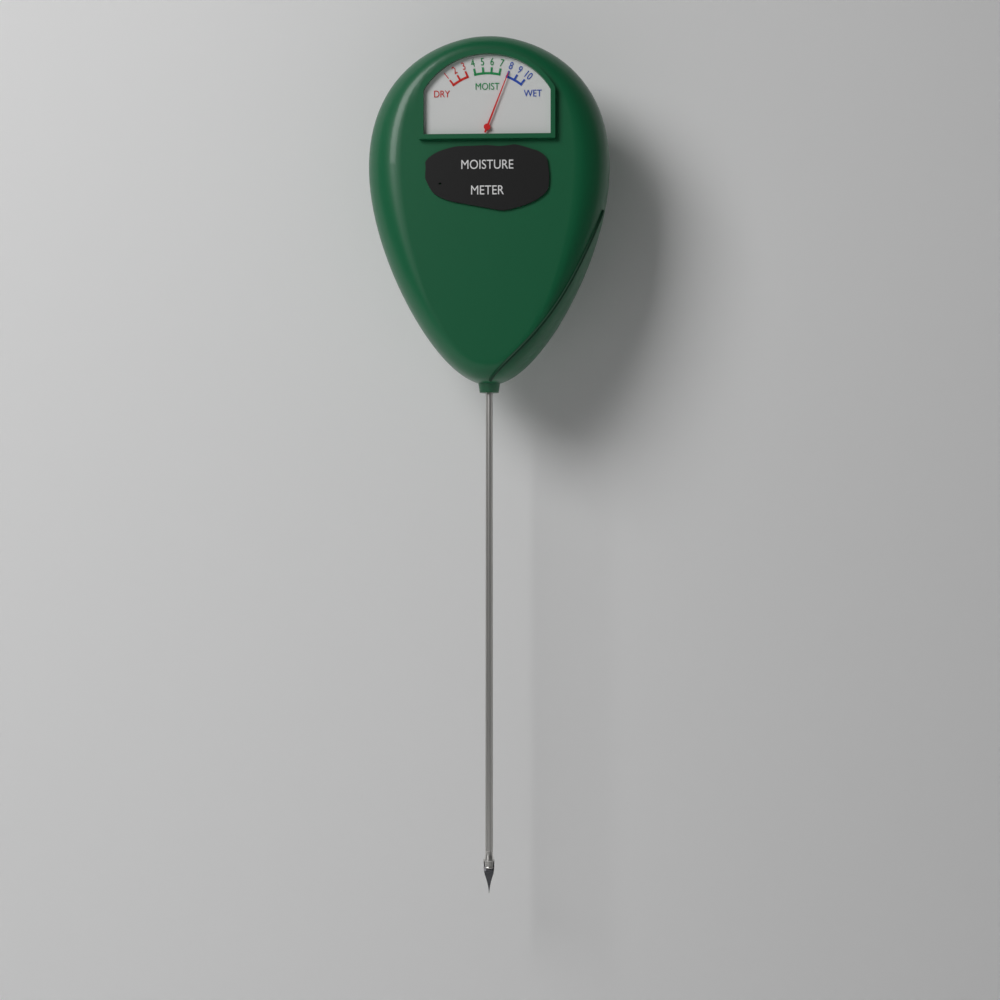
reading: 8 (no unit)
